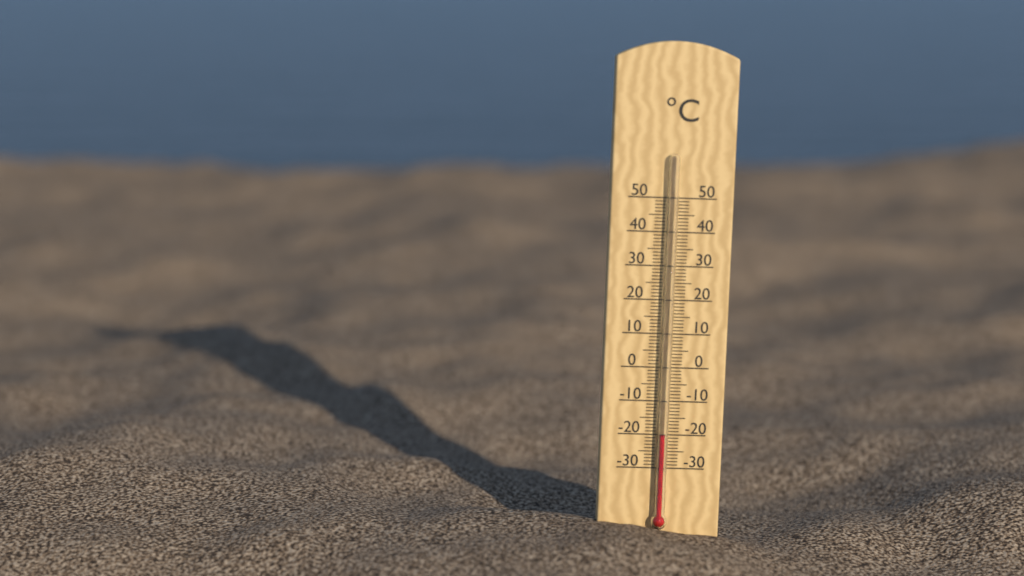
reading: -20 °C
